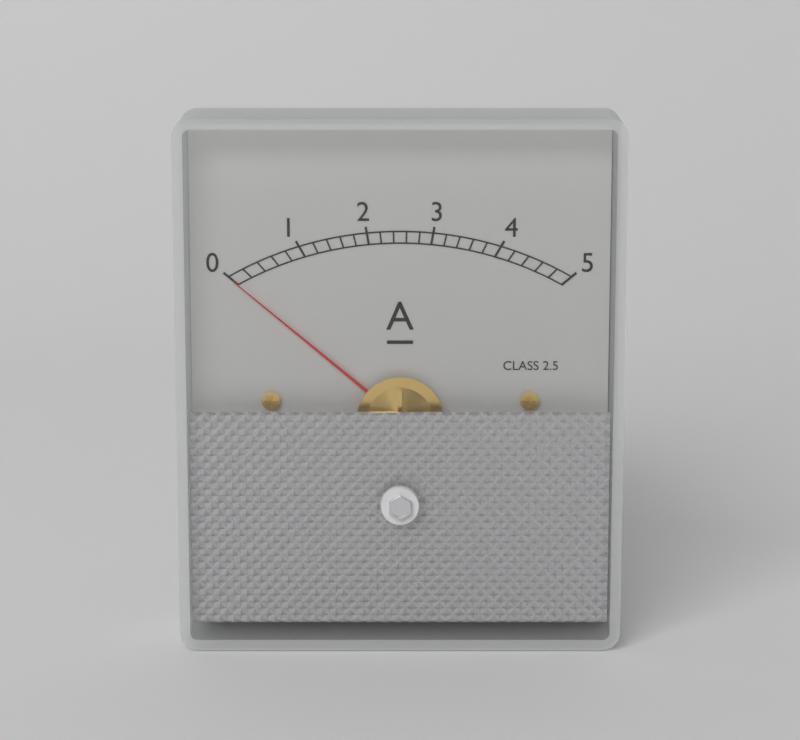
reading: 0.0 A
